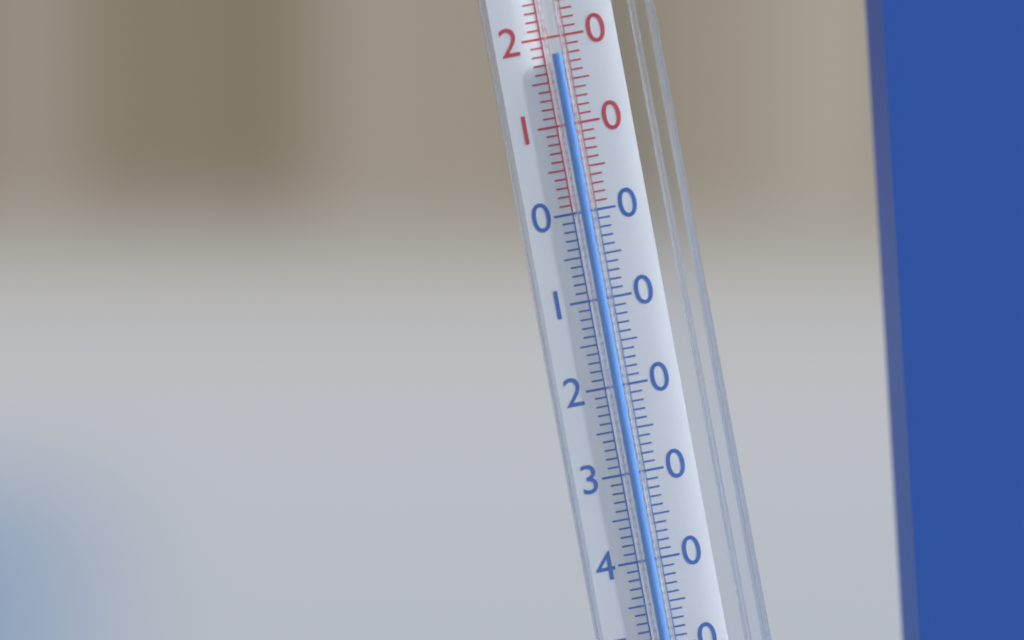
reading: 18 °C
